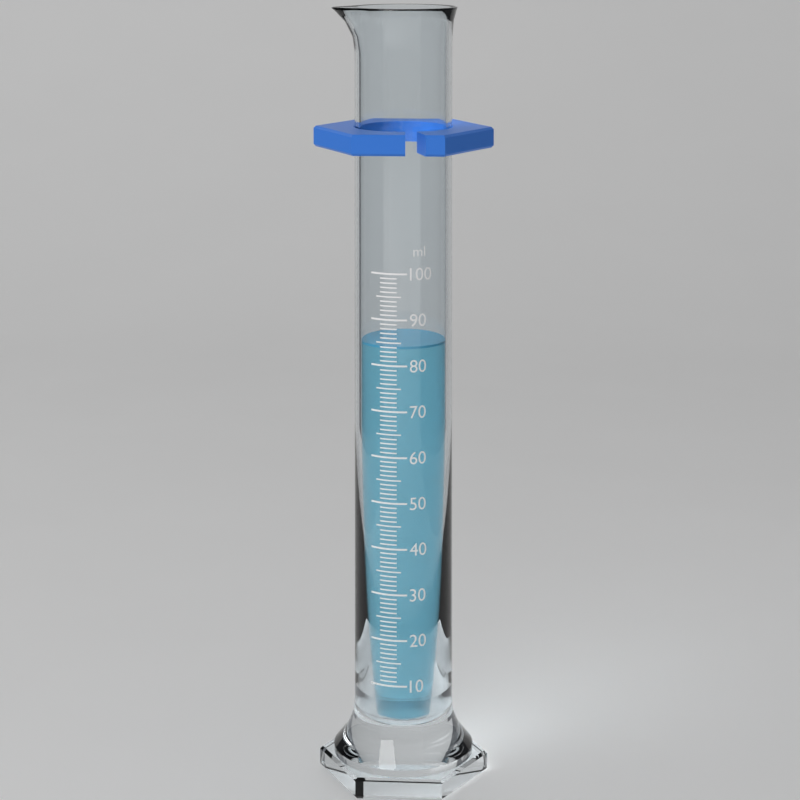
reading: 84 ml
